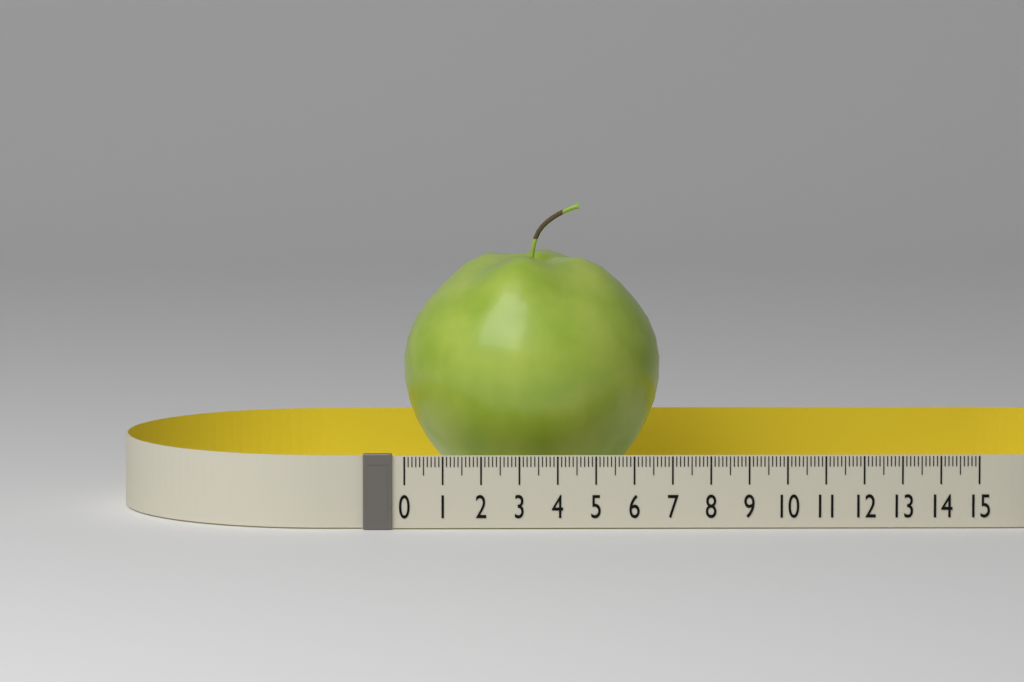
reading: 6.8 (no unit)
